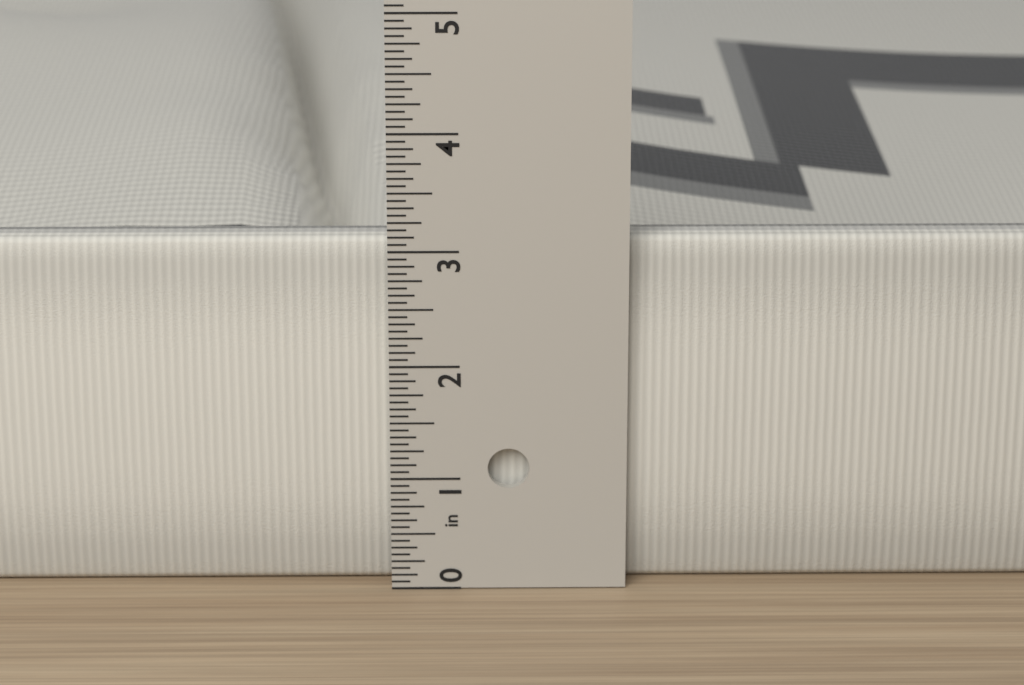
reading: 3.0625 in
